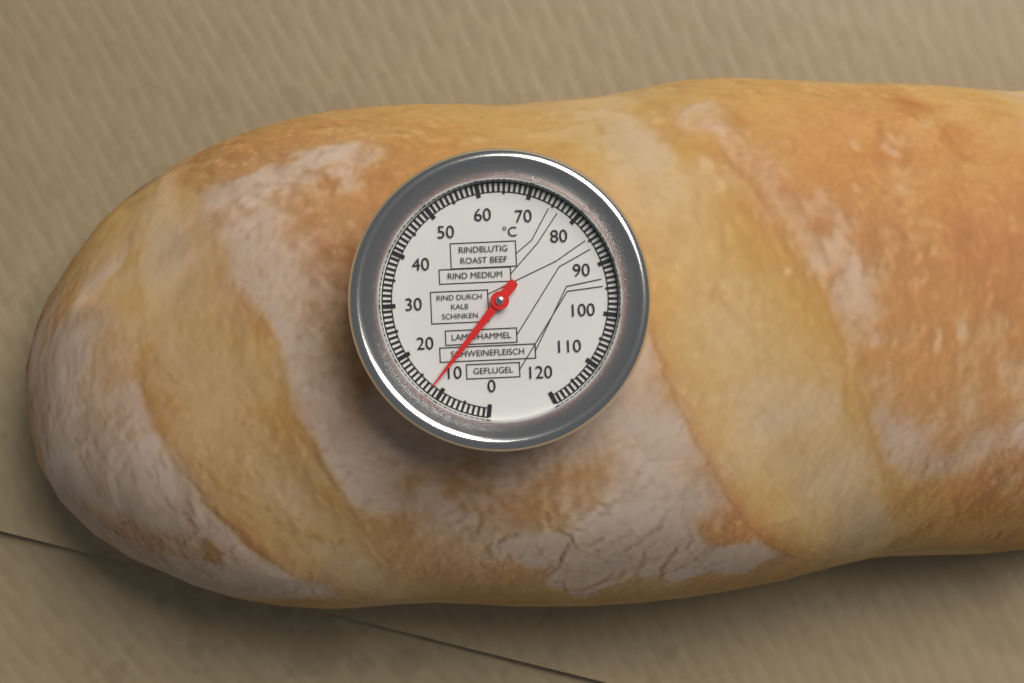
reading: 12 °C
